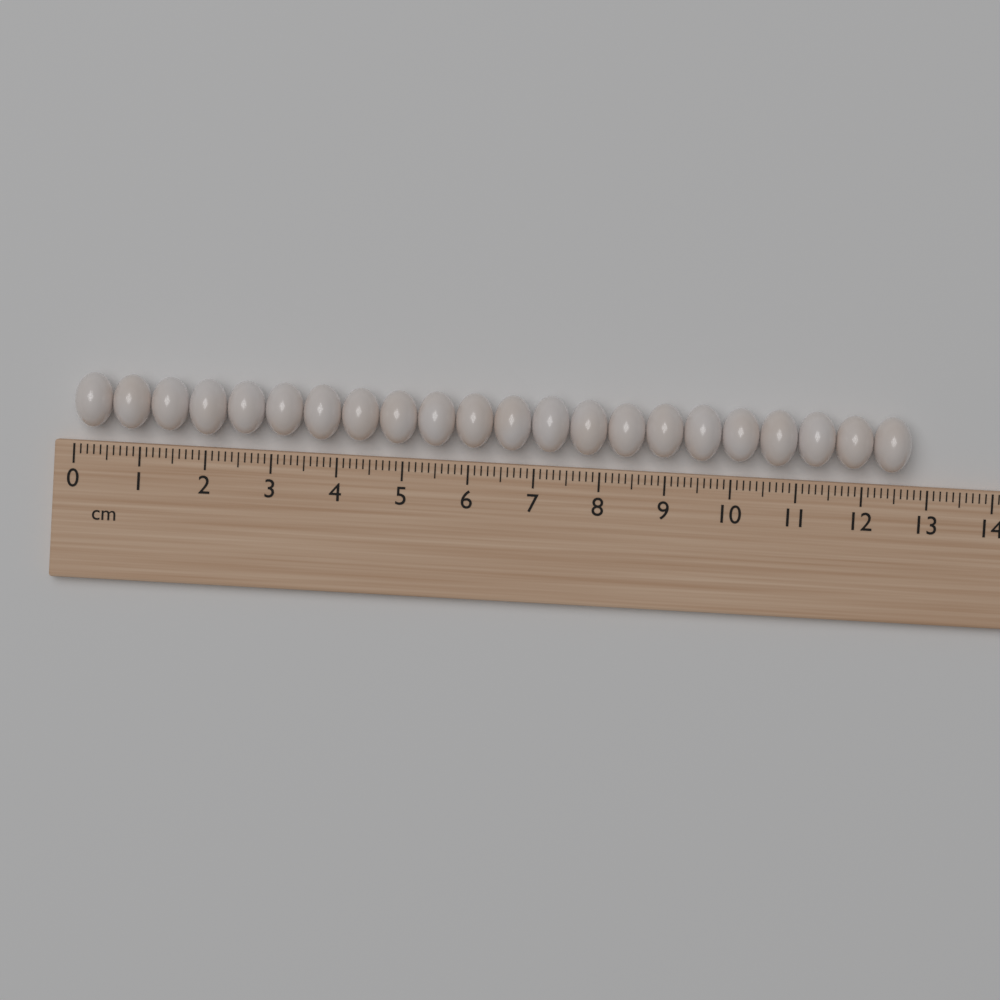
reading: 12.7 cm
